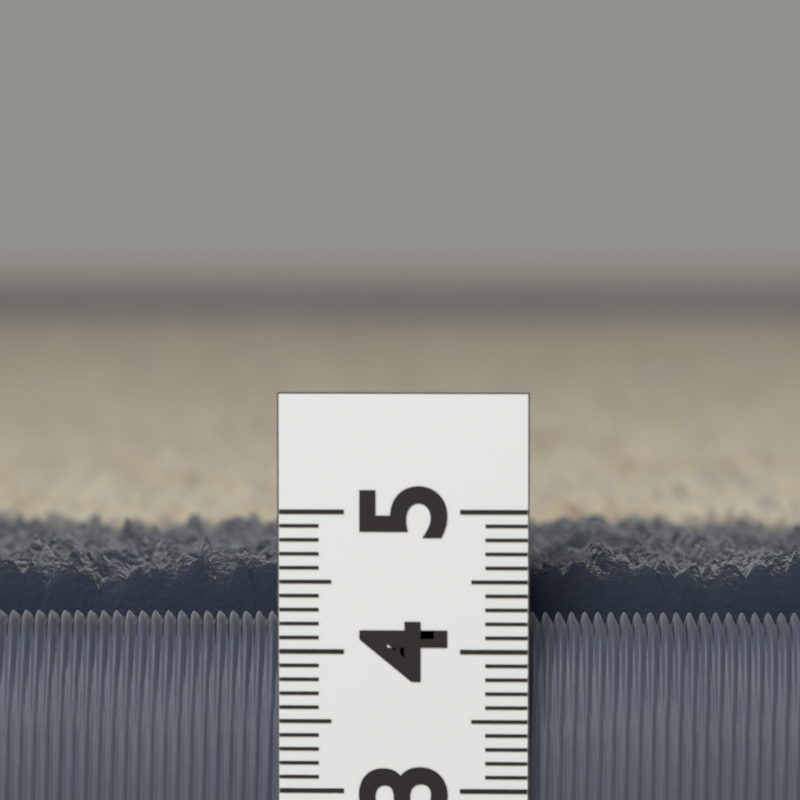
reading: 4.7 (no unit)
